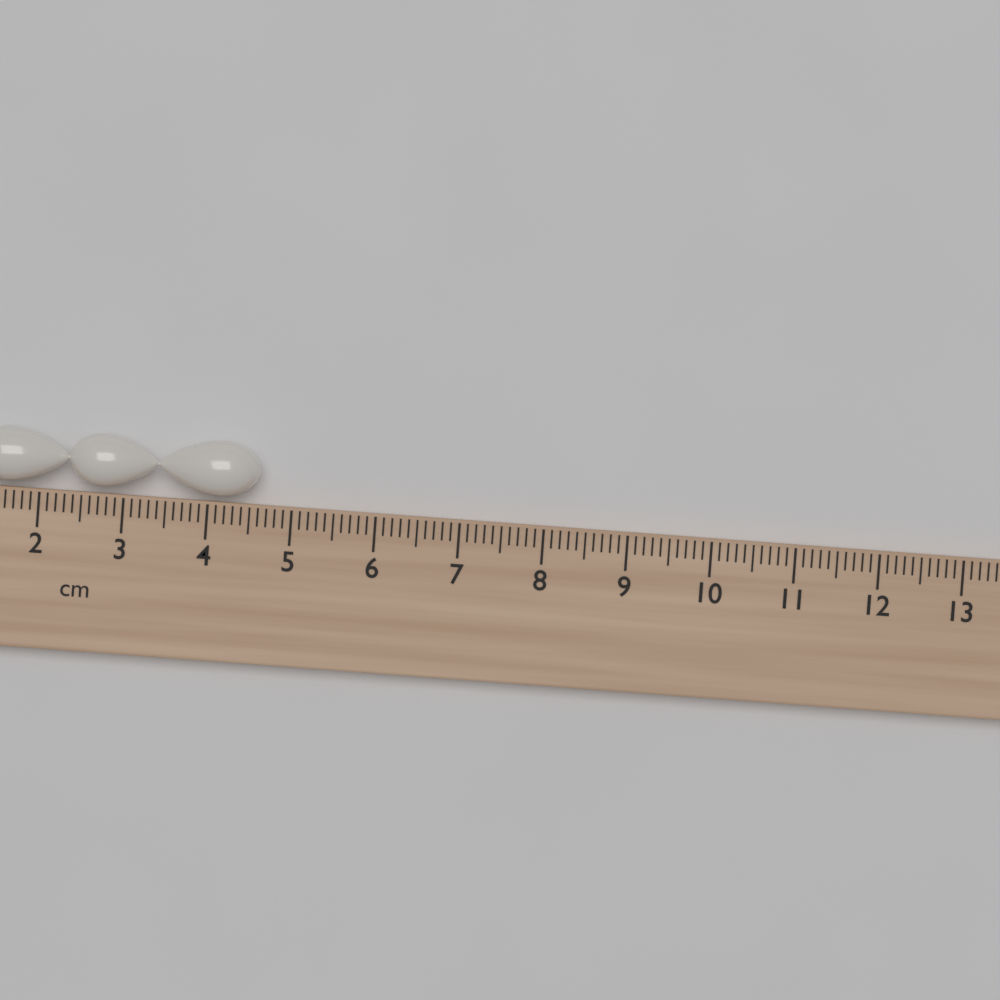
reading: 4.6 cm
